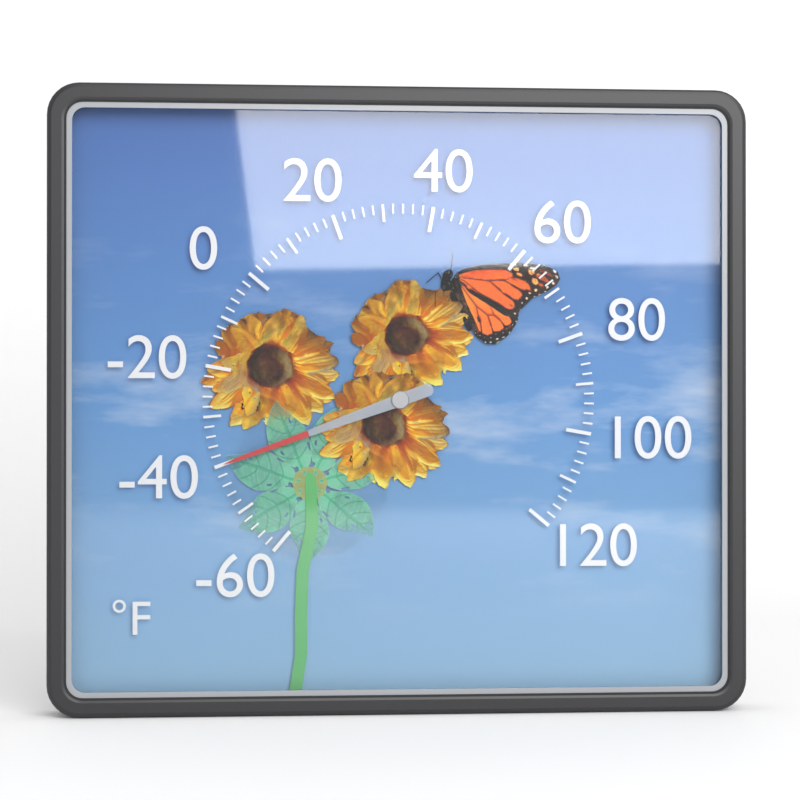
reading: -40 °F
